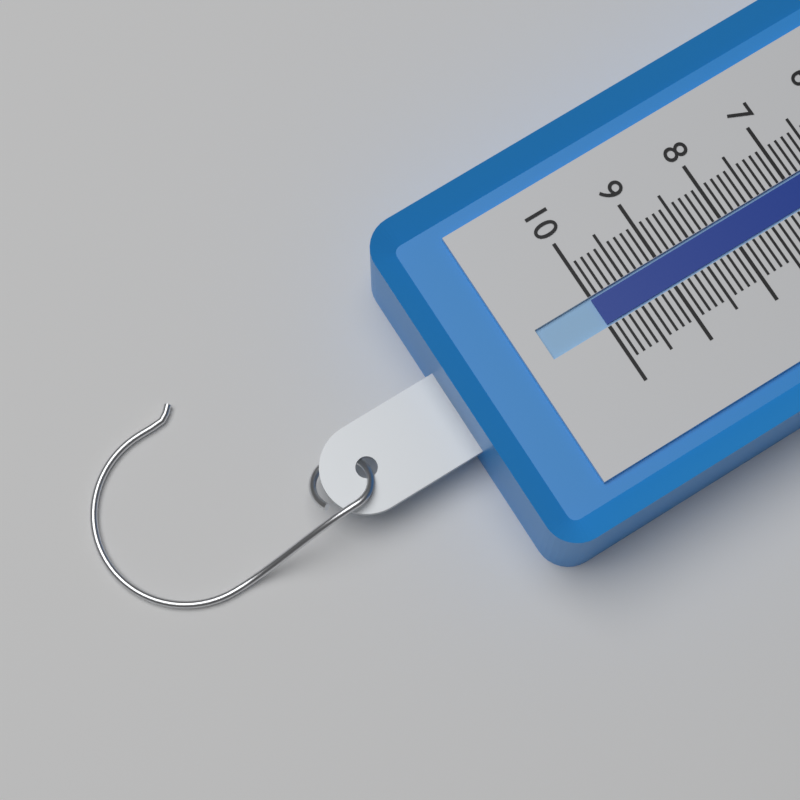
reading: 10.0 N
